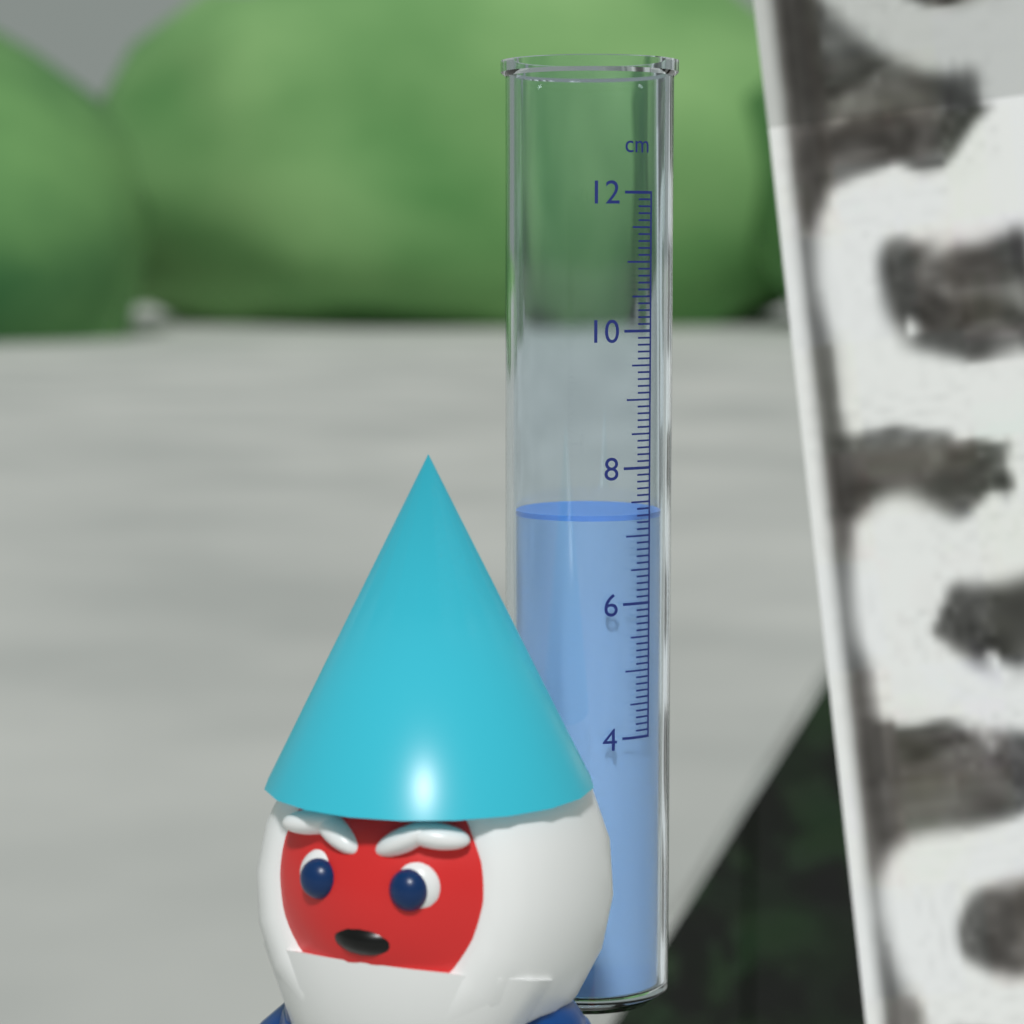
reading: 7.3 cm
